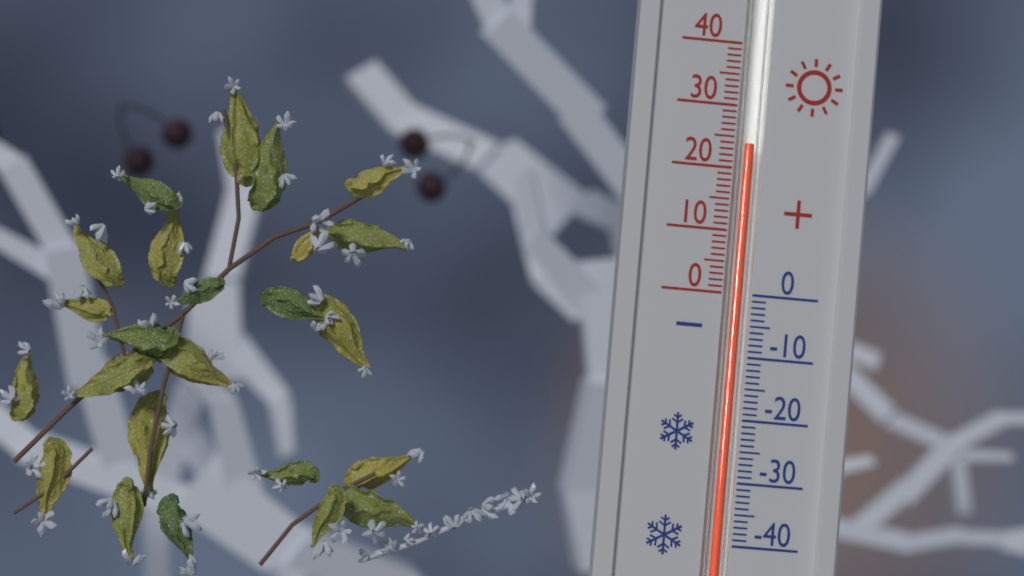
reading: 24 (no unit)
